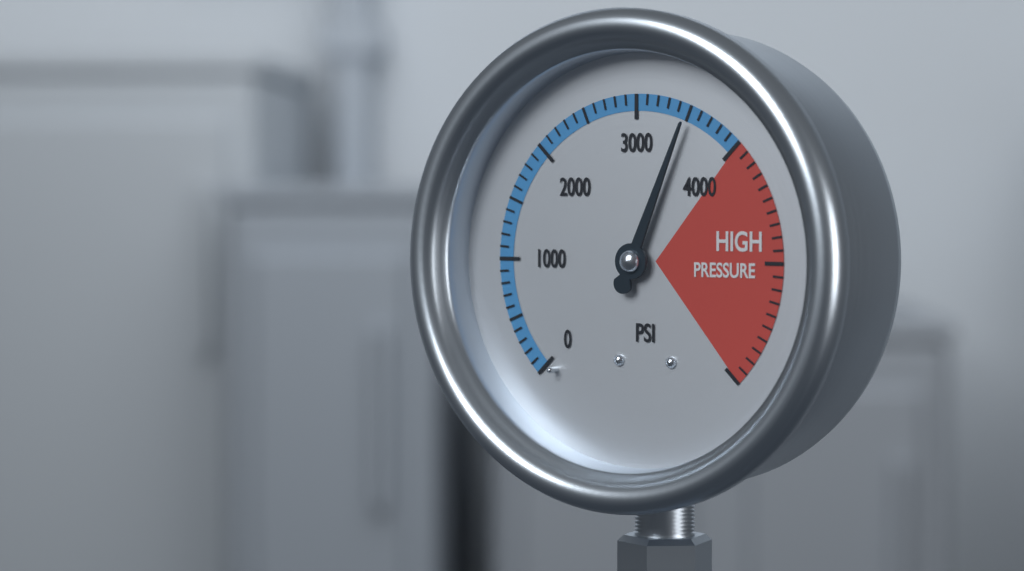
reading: 3500 psi
